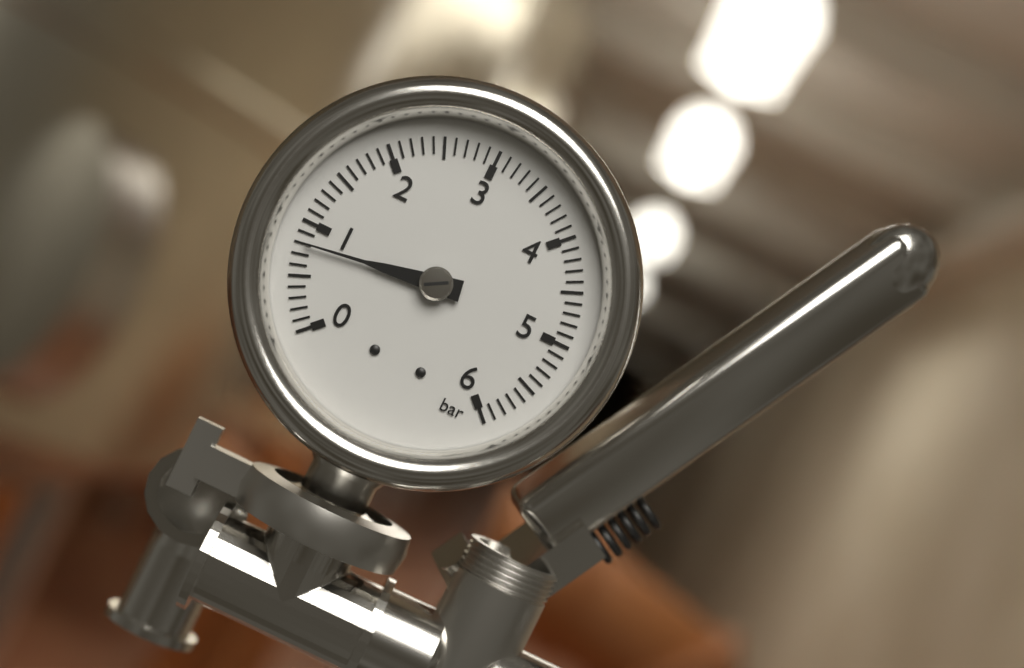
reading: 0.8 bar
